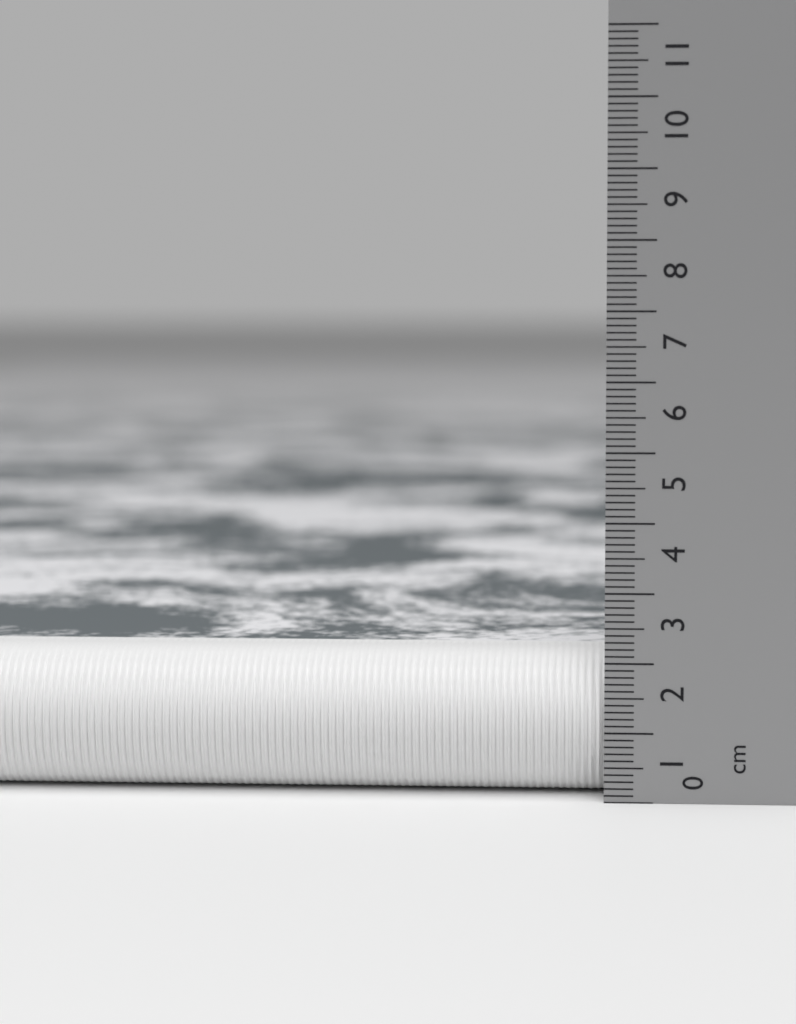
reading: 2.1 cm
